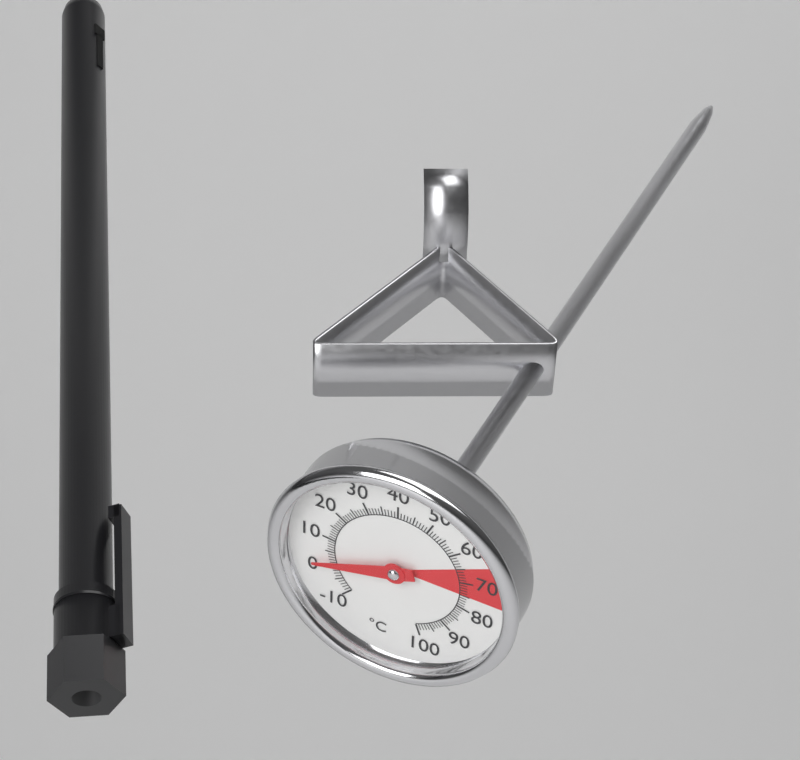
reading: 1 °C
